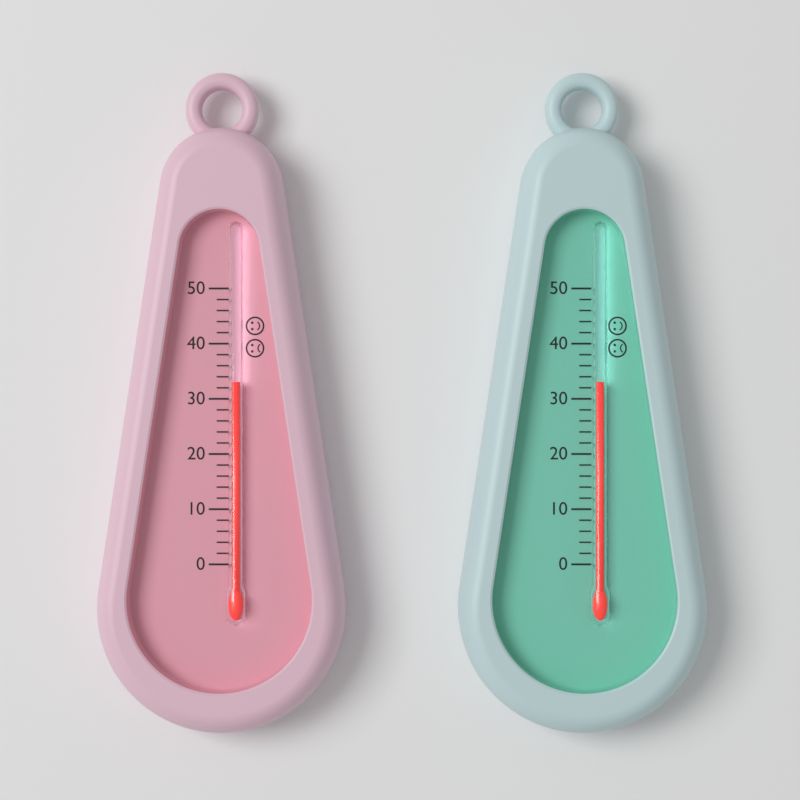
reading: 33 (no unit)
